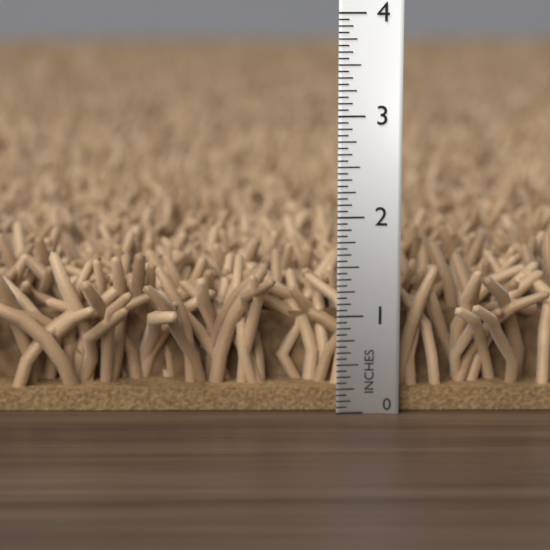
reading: 1.6250 in
